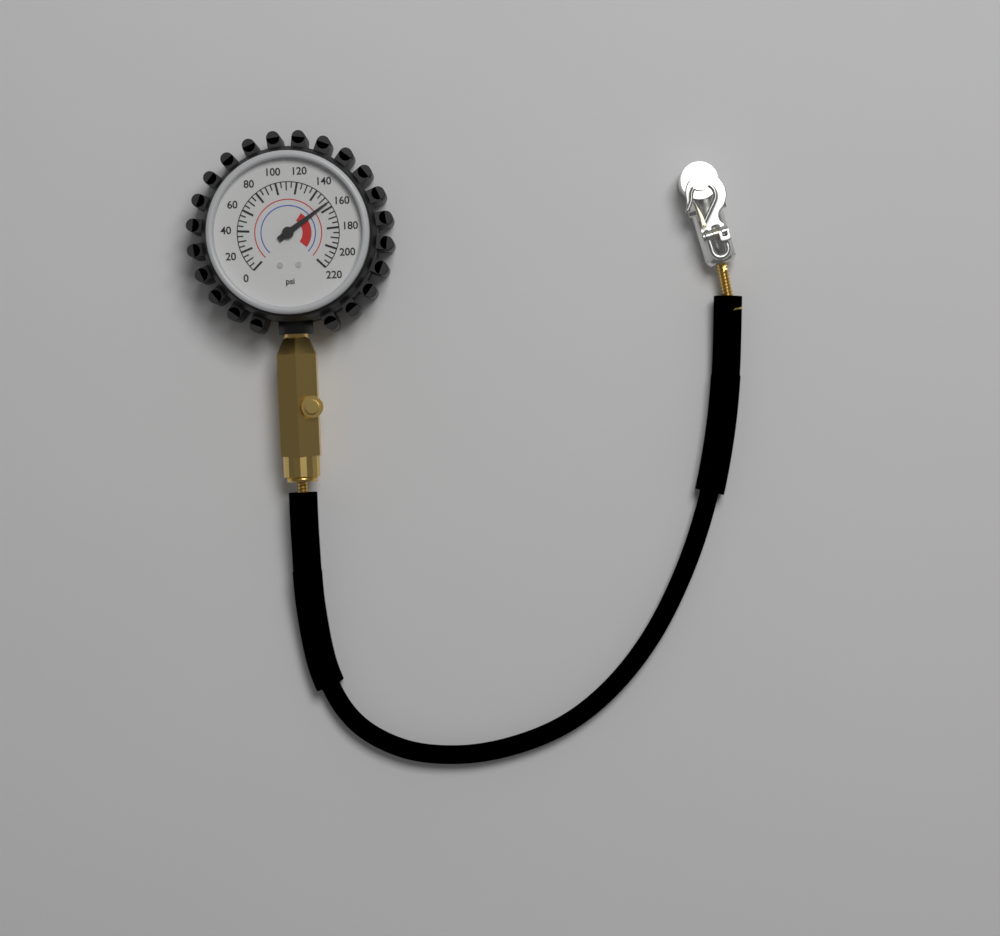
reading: 155 psi
